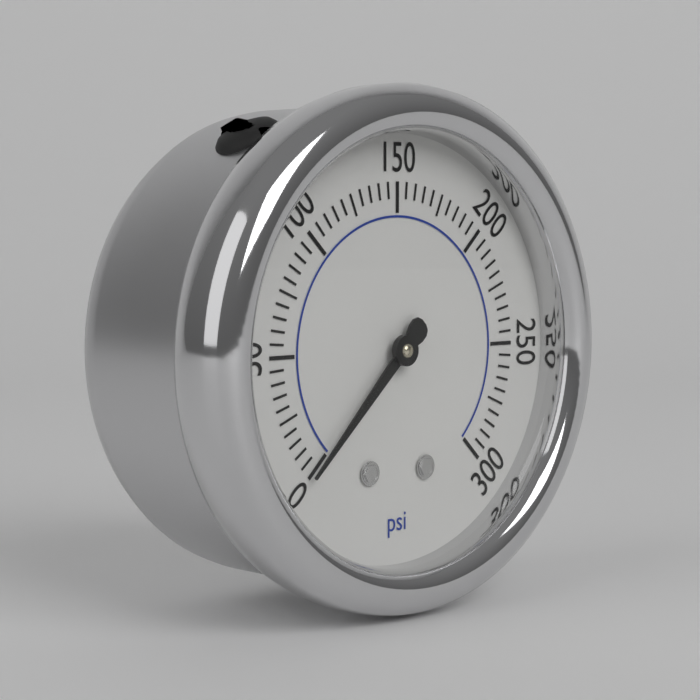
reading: 0 psi
